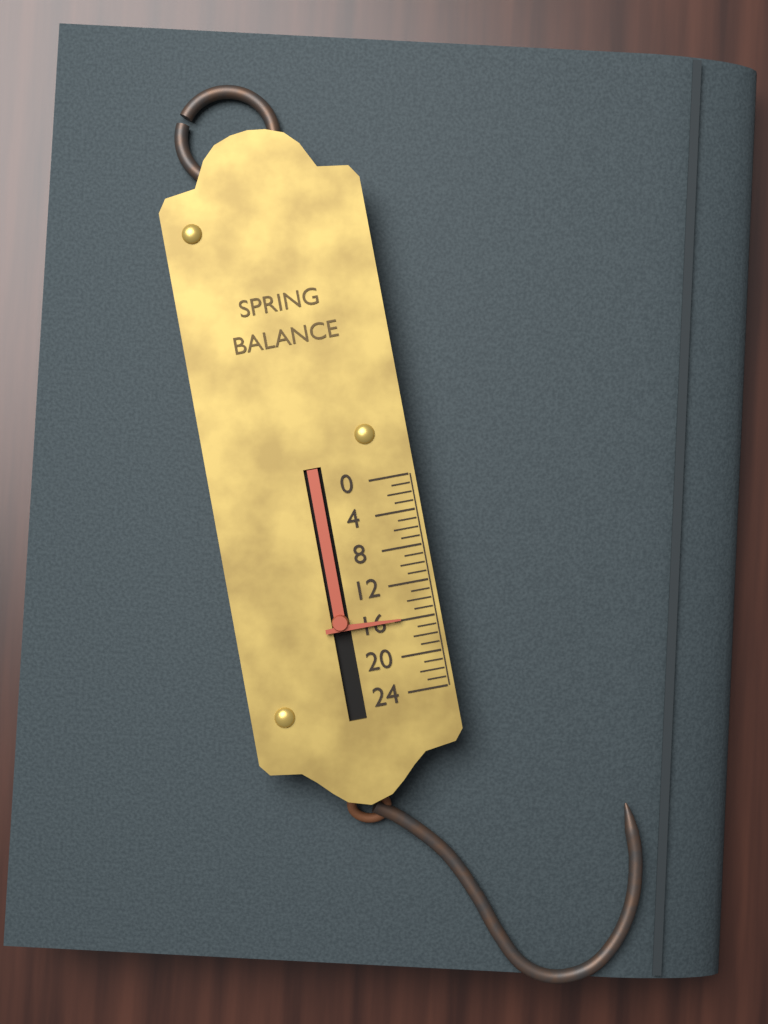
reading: 16 (no unit)
